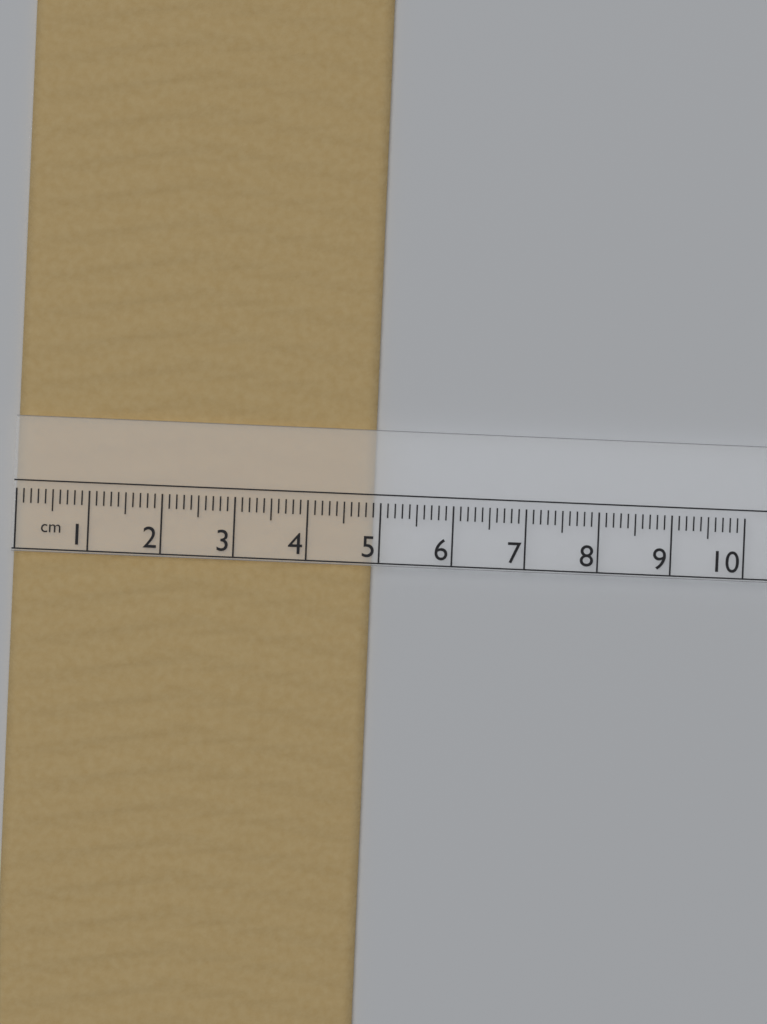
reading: 4.9 cm
